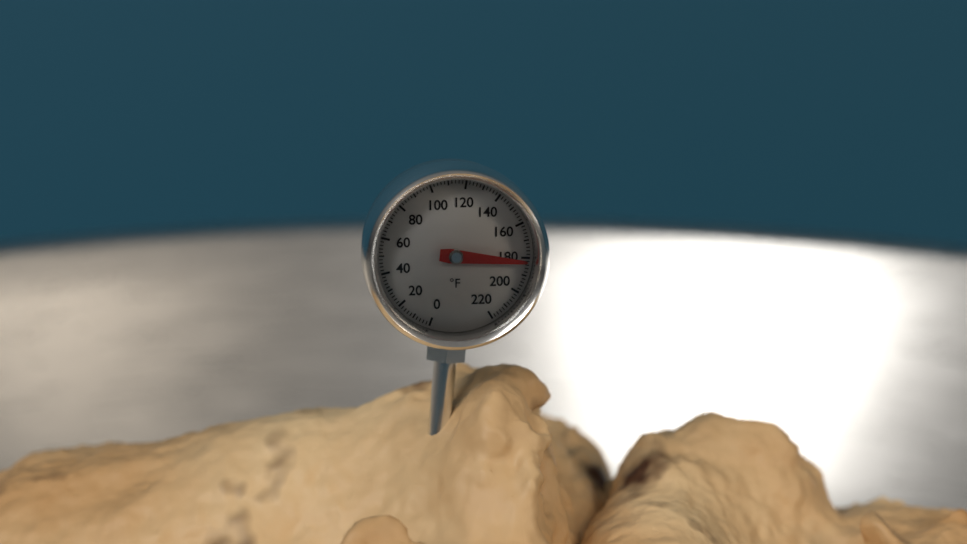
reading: 182 °F
